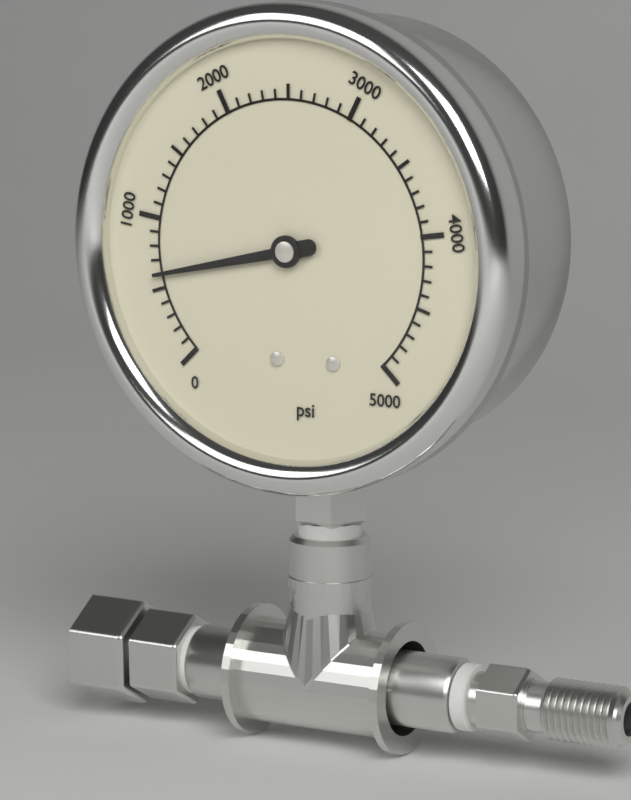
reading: 600 psi
